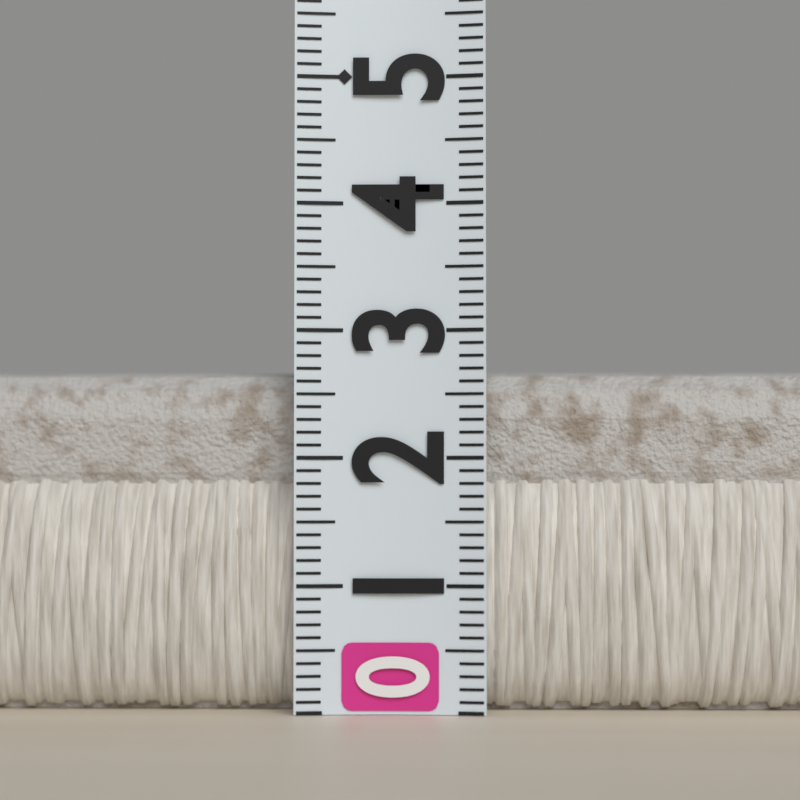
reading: 2.7 (no unit)
